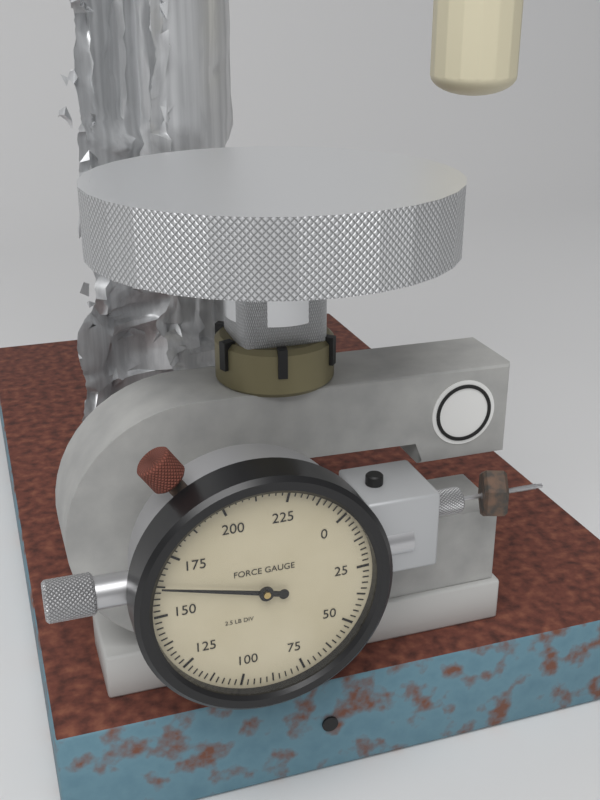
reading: 162.5 lb
